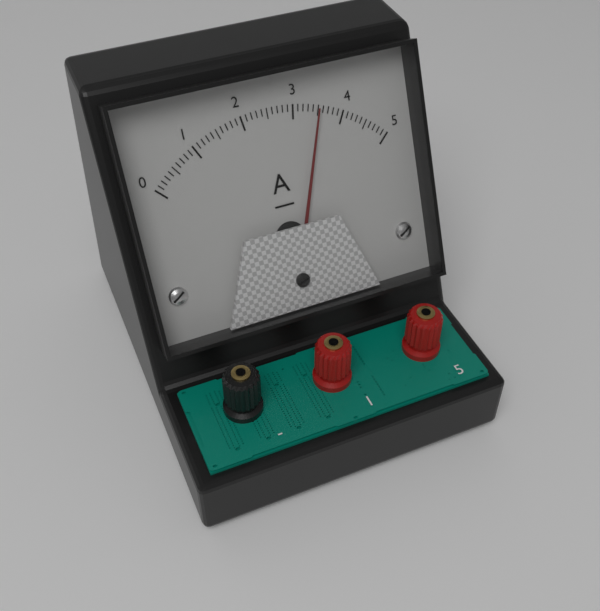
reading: 3.5 A
